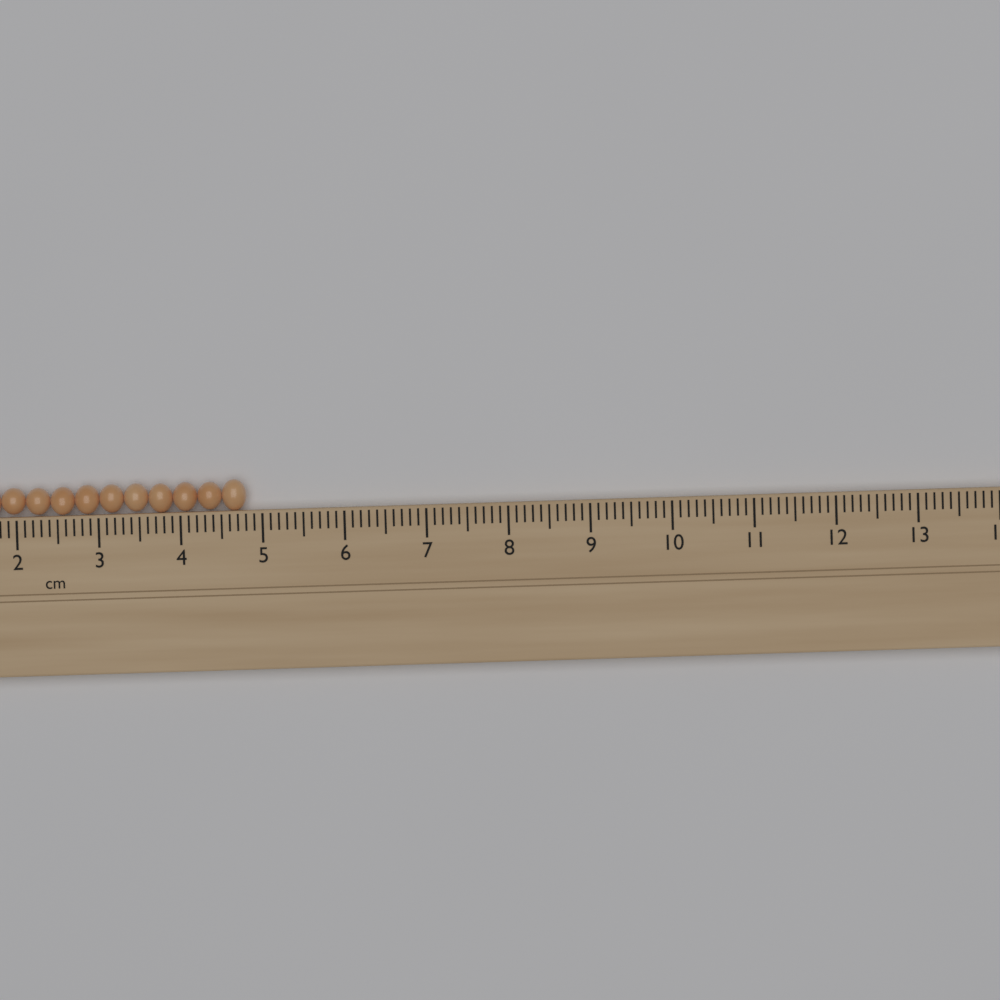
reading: 4.8 cm
